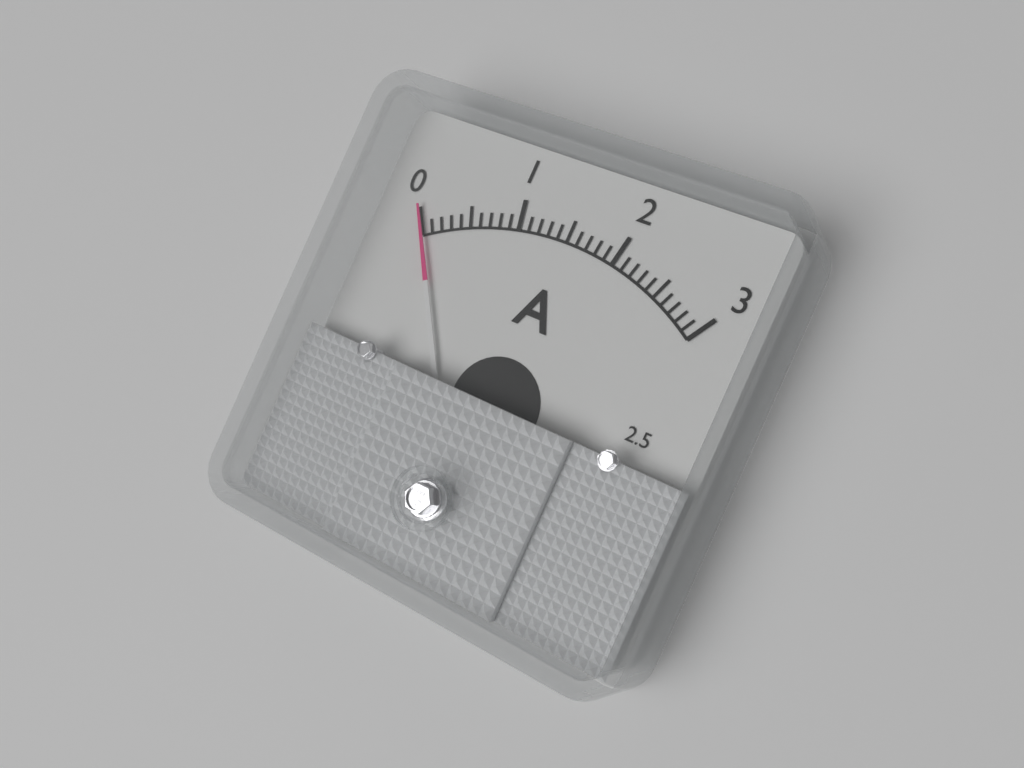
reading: 0.0 A
